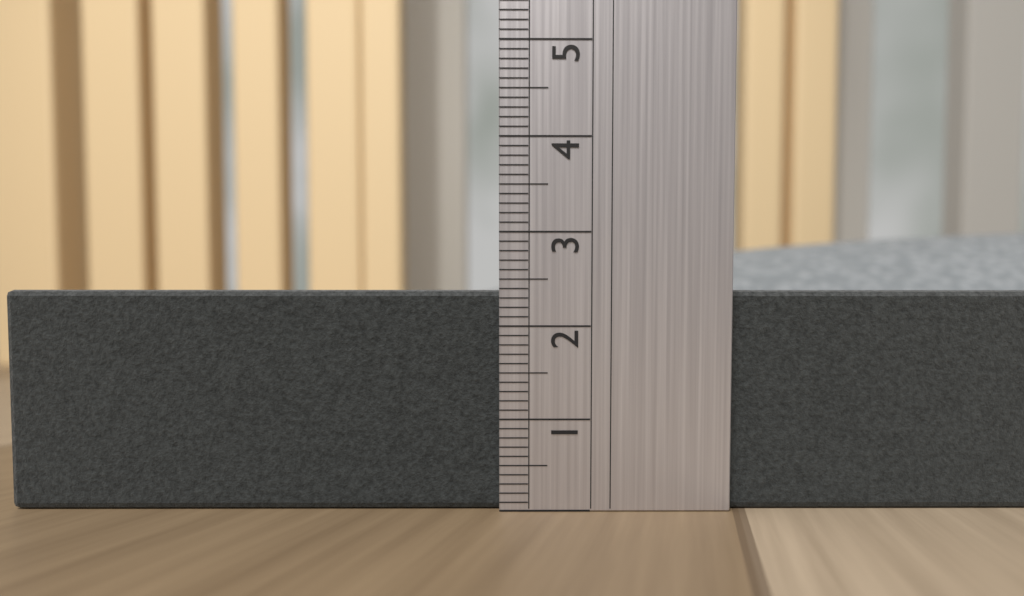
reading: 2.4 (no unit)
